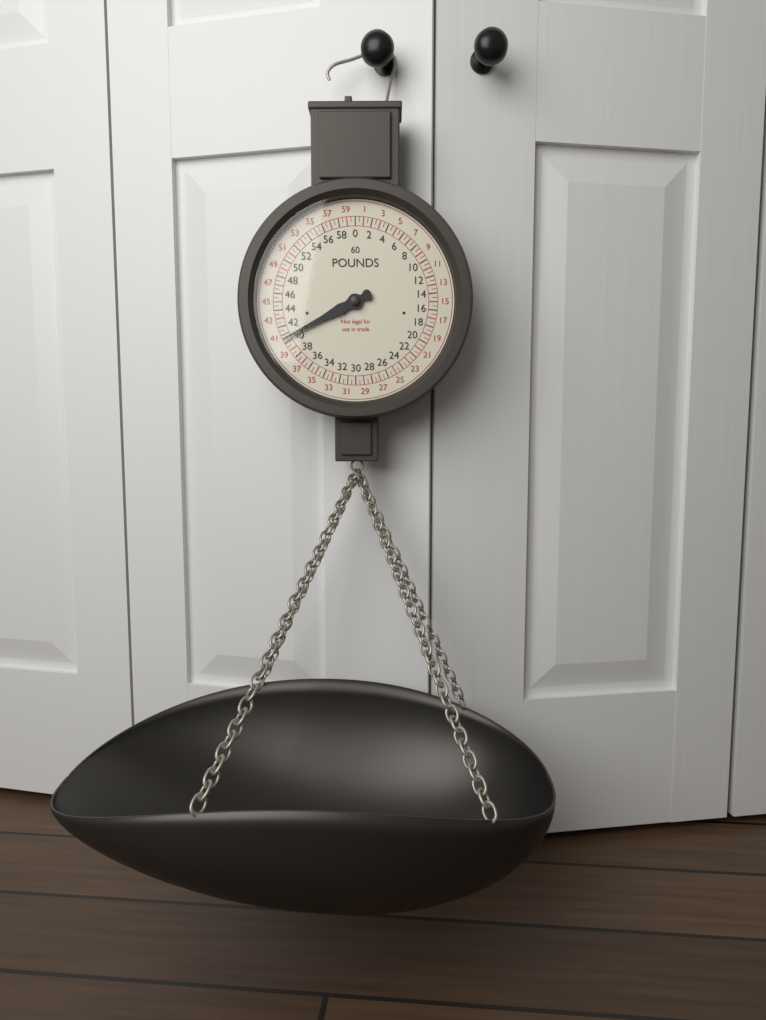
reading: 40.5 lb
